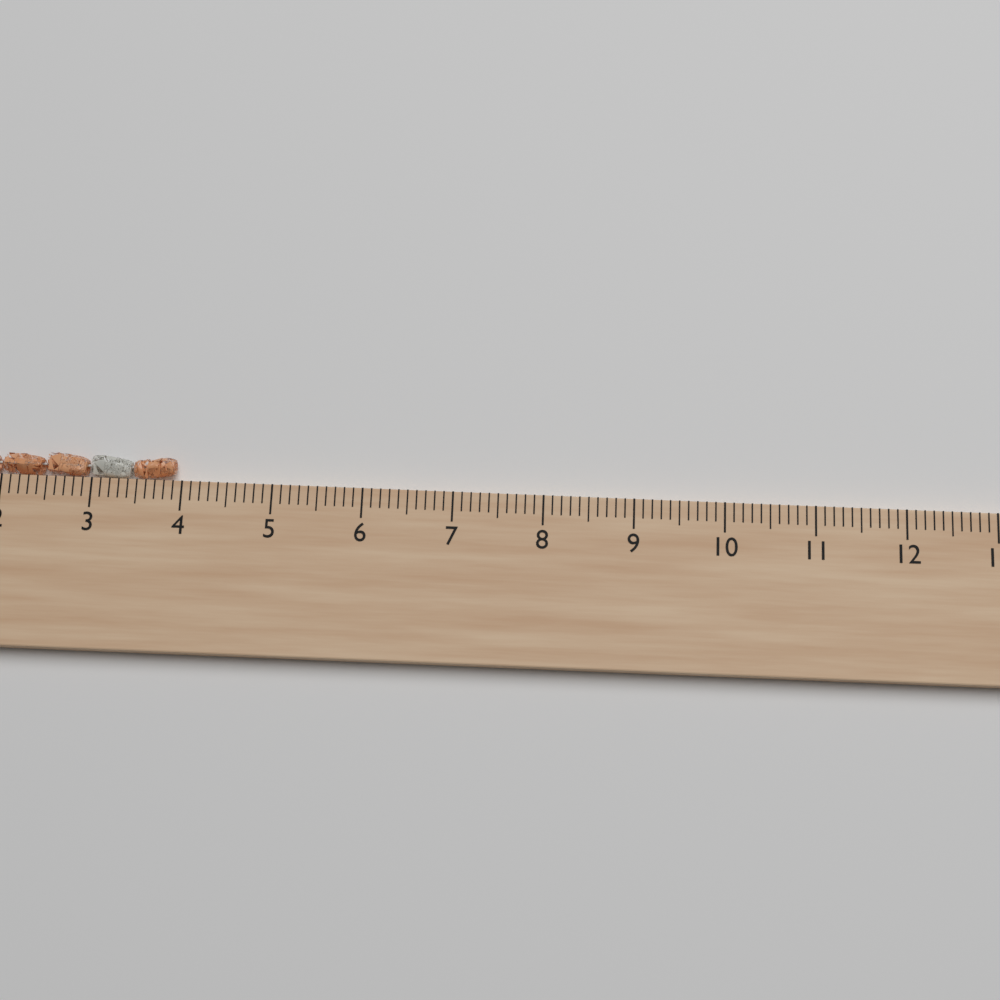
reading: 3.9 cm
